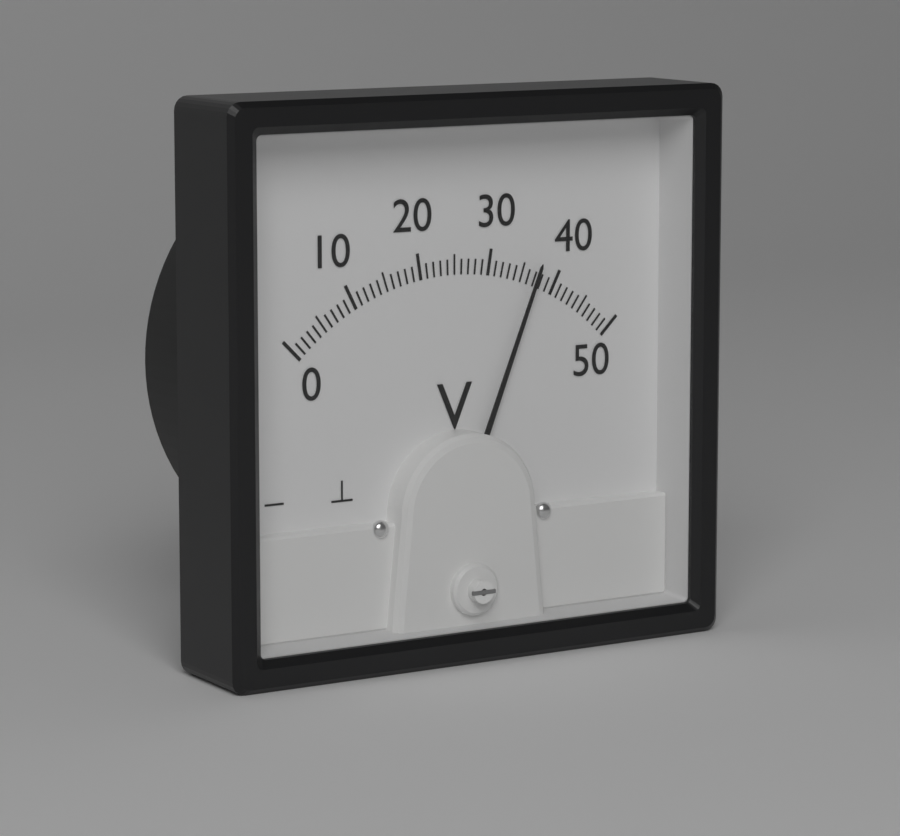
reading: 37 V
